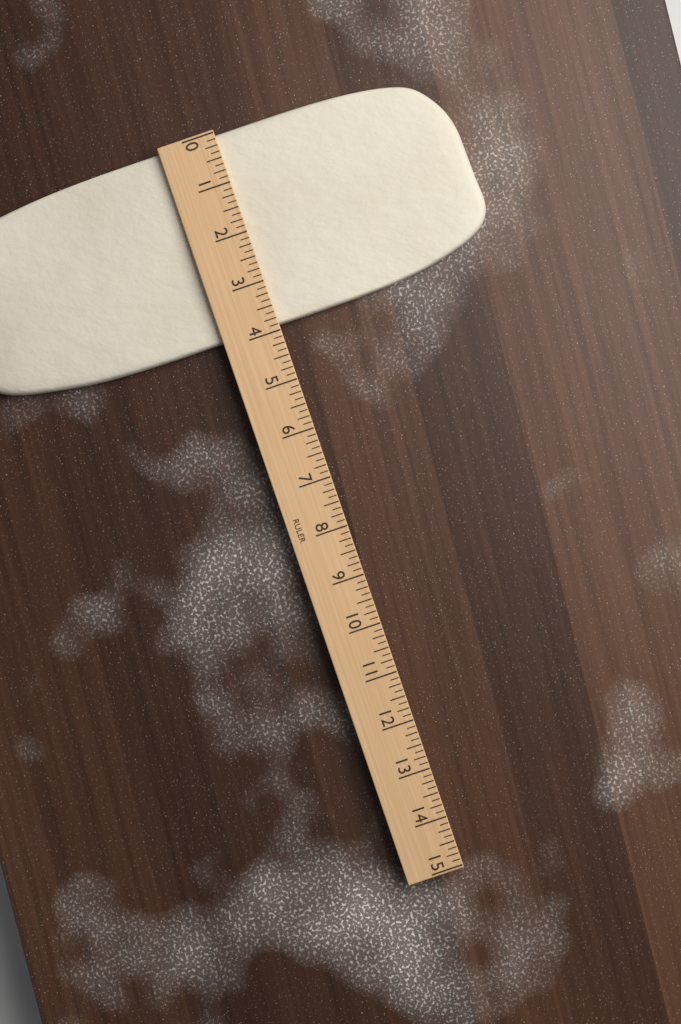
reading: 3.875 (no unit)
